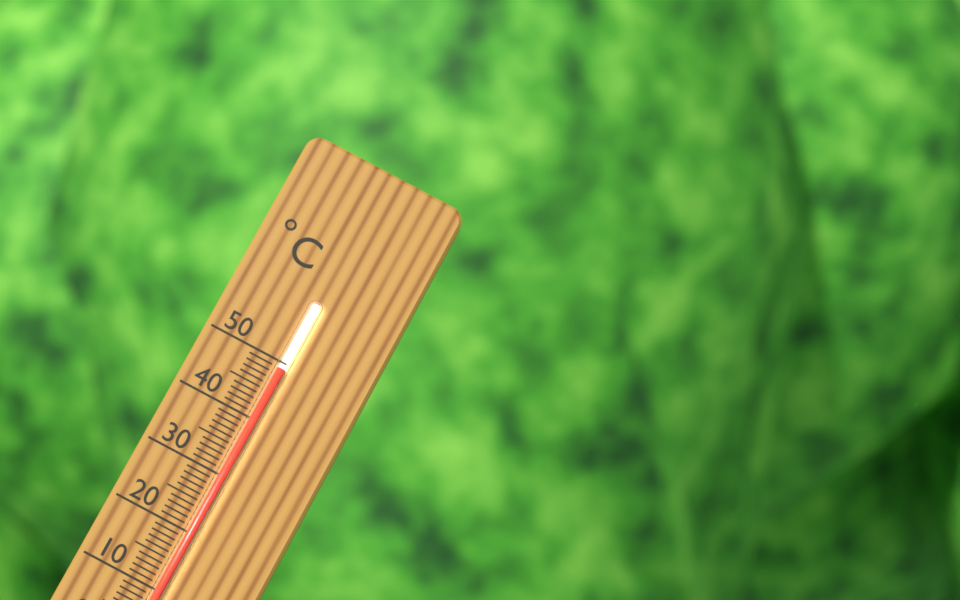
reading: 49 °C
